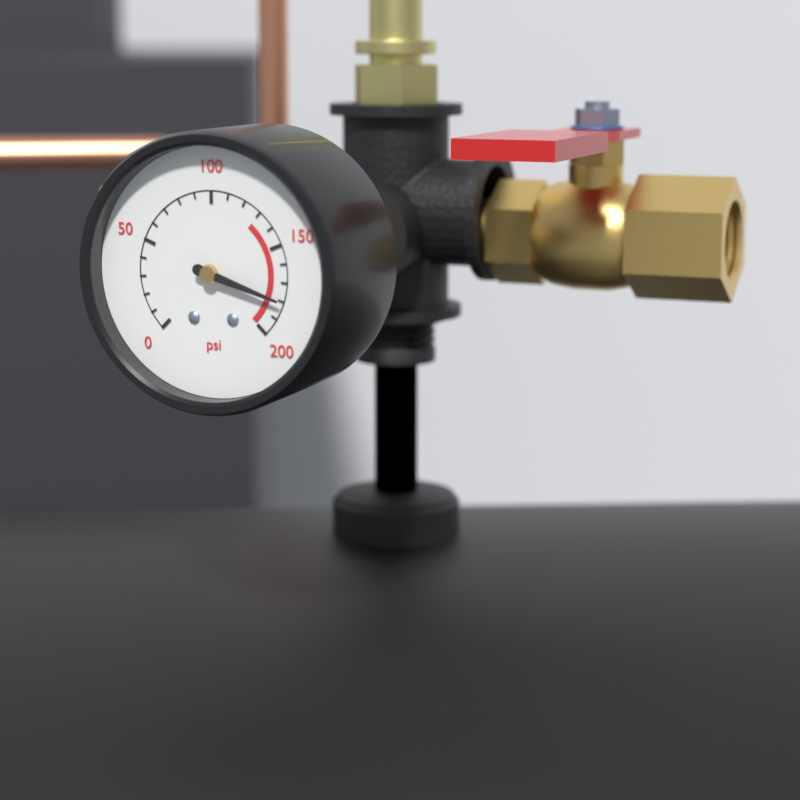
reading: 180 psi
